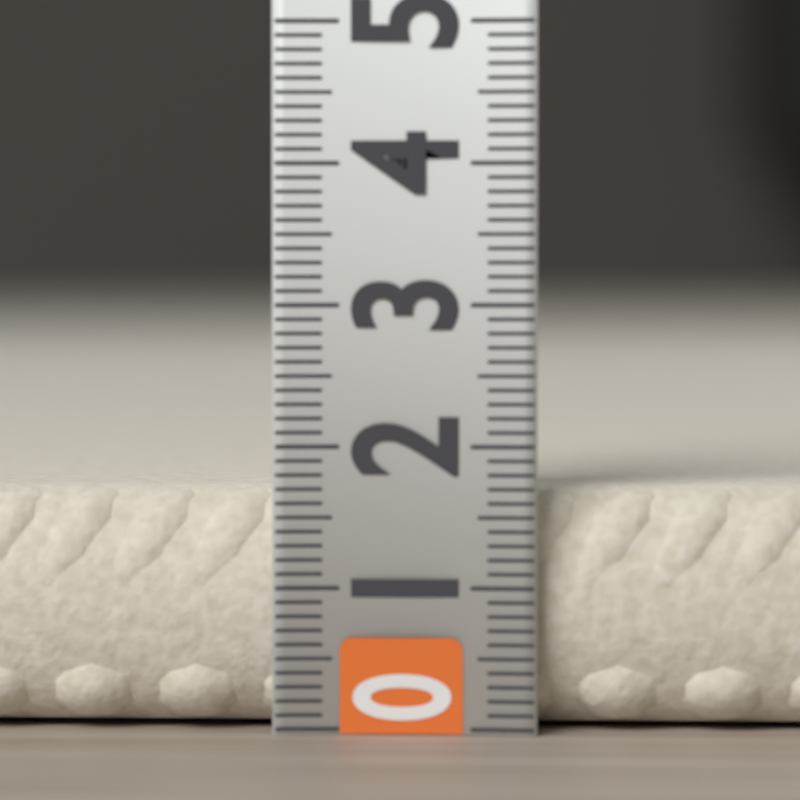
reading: 1.7 (no unit)
